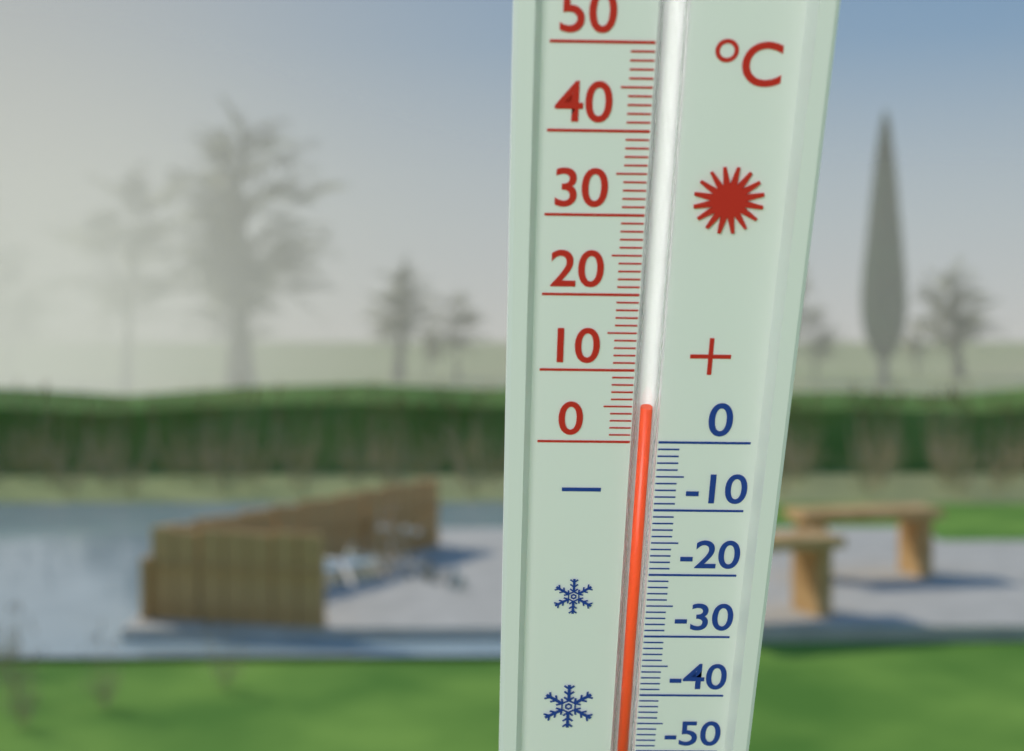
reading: 5 °C
